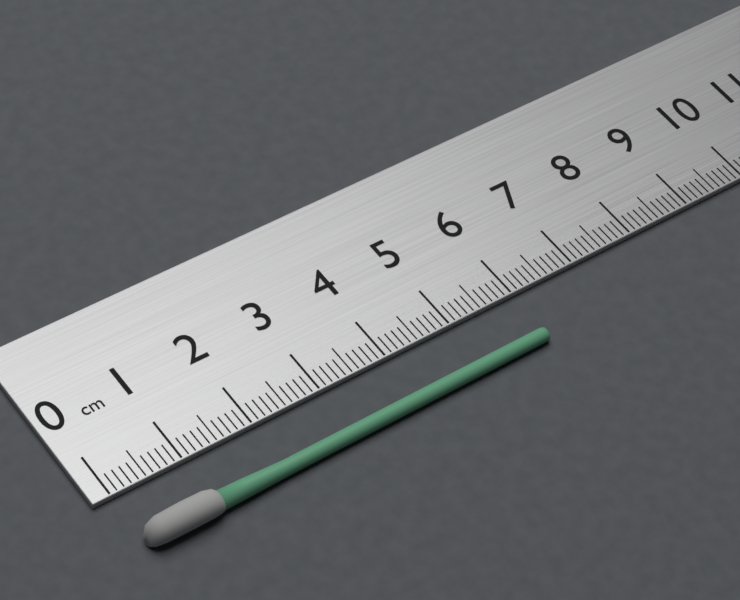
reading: 6.0 cm
